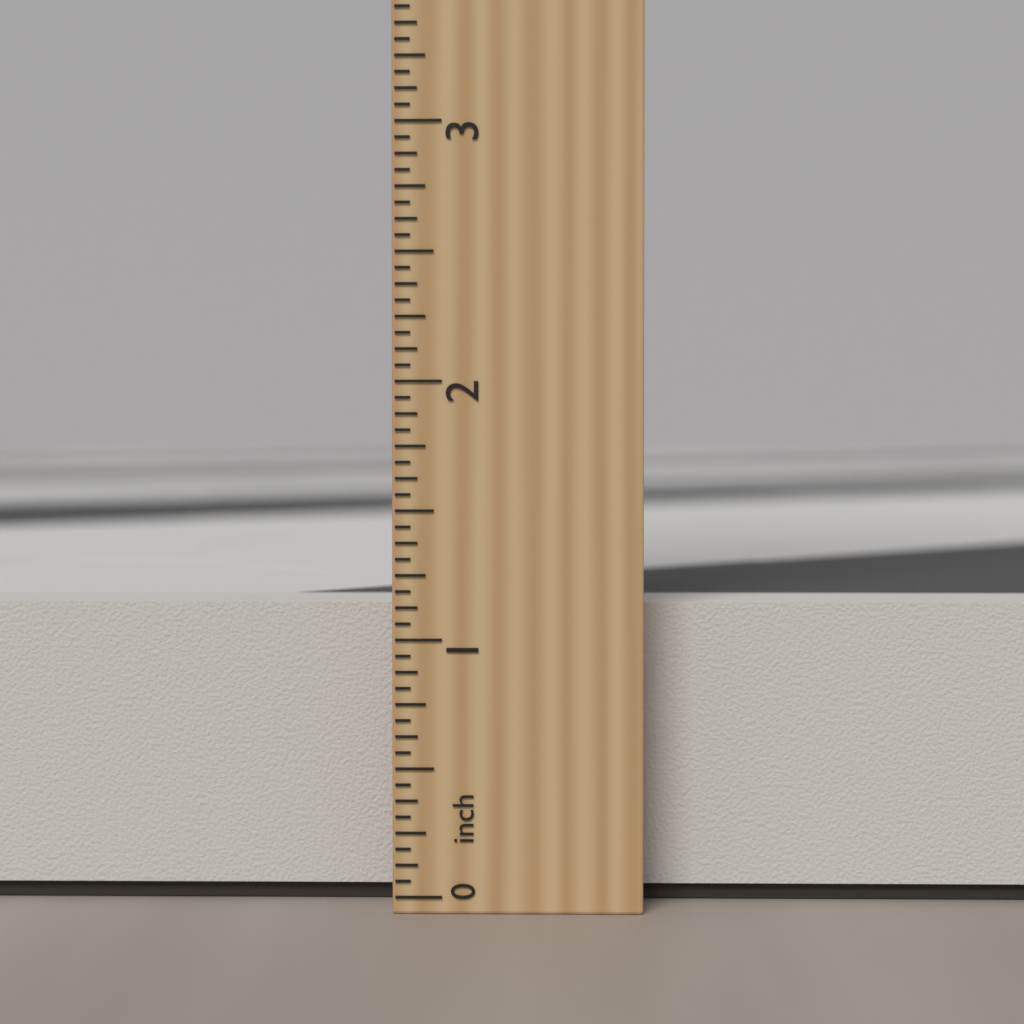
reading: 1.1250 inch
